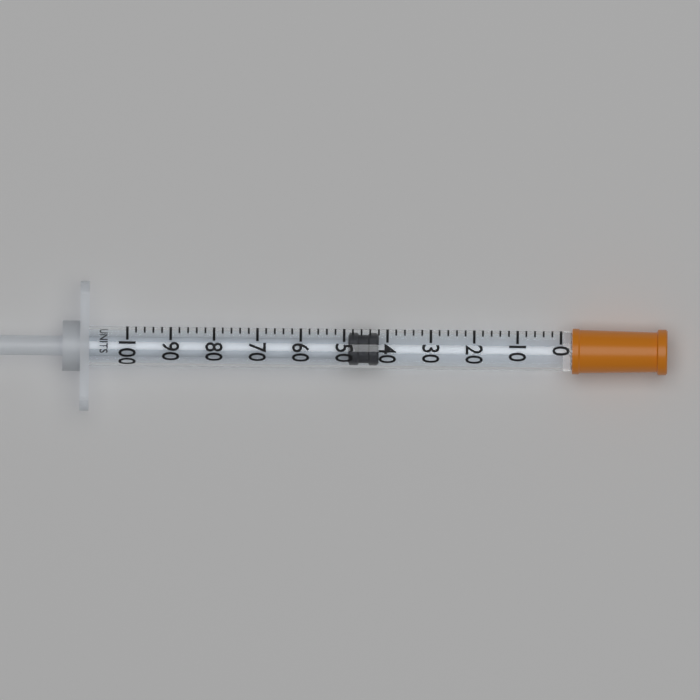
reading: 42 units
